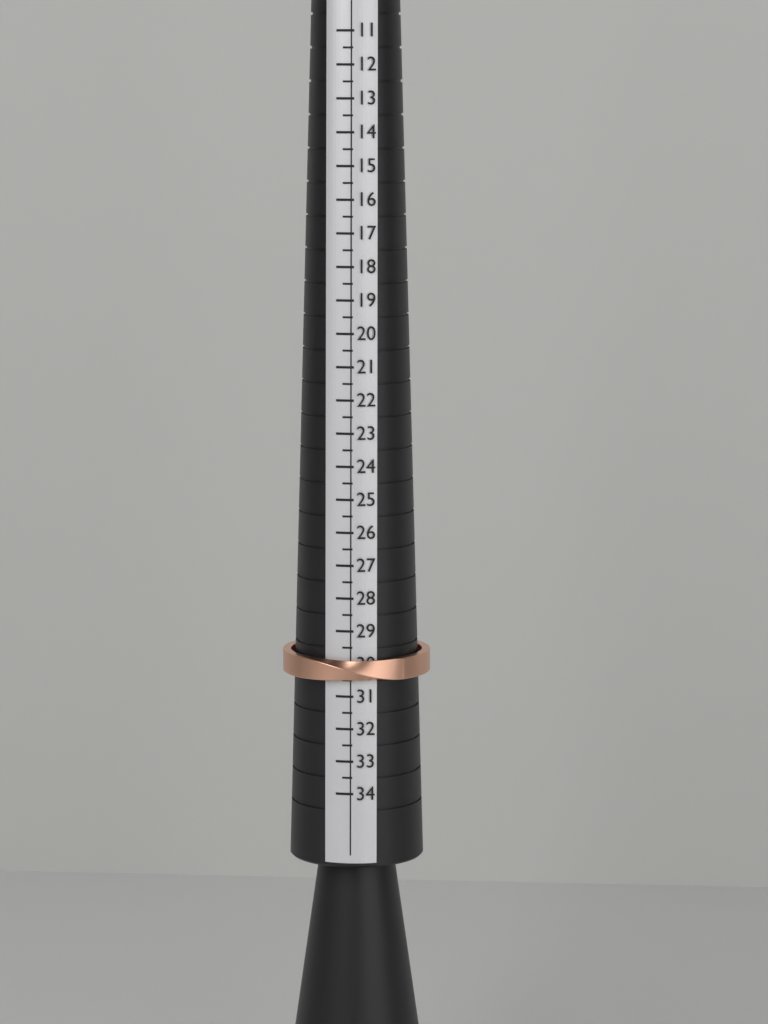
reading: 30.5 (no unit)
